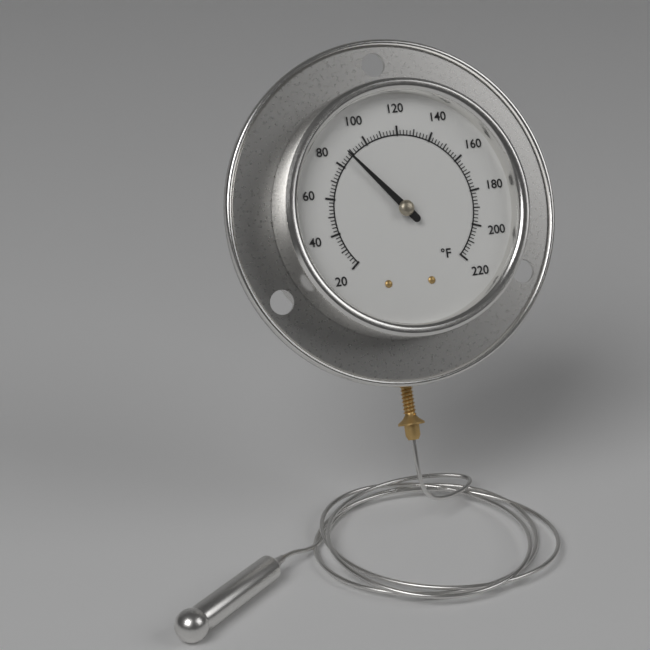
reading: 88 °F
